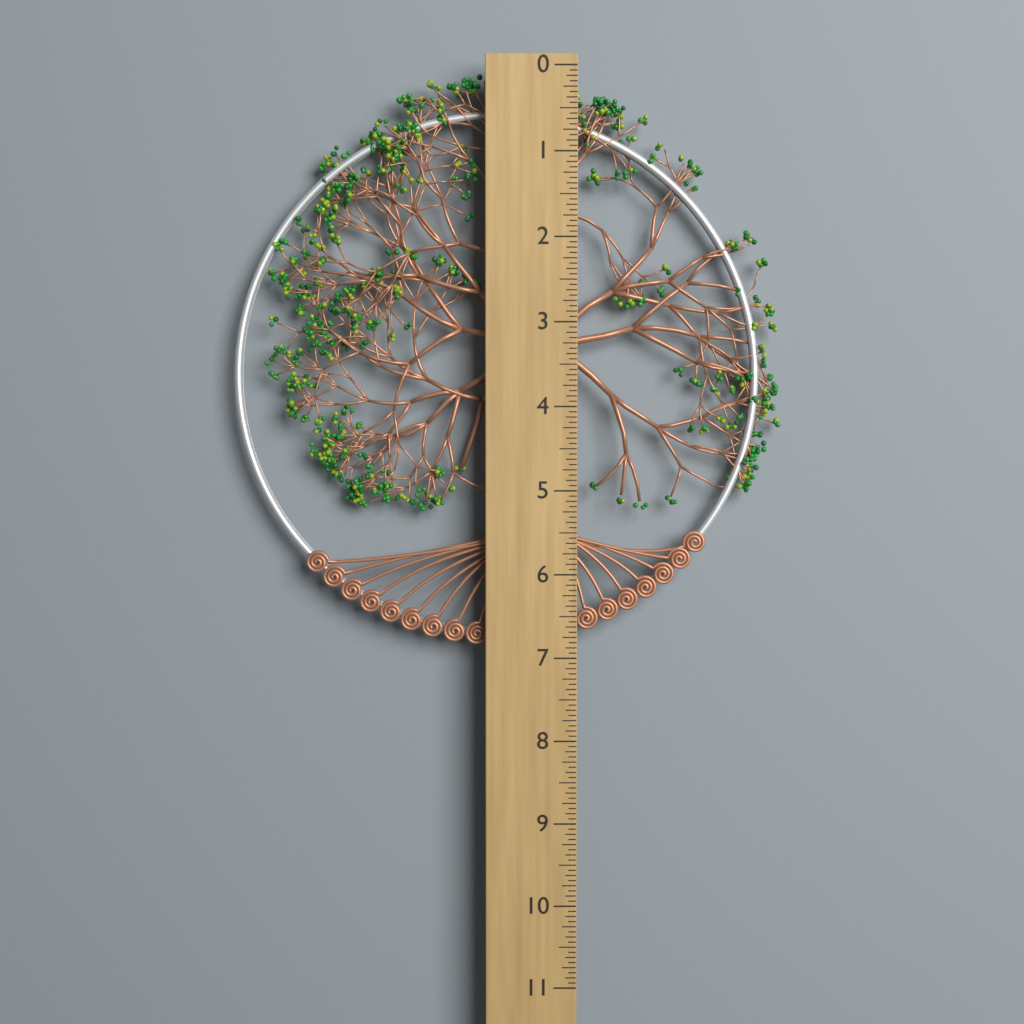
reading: 6.8750 (no unit)
